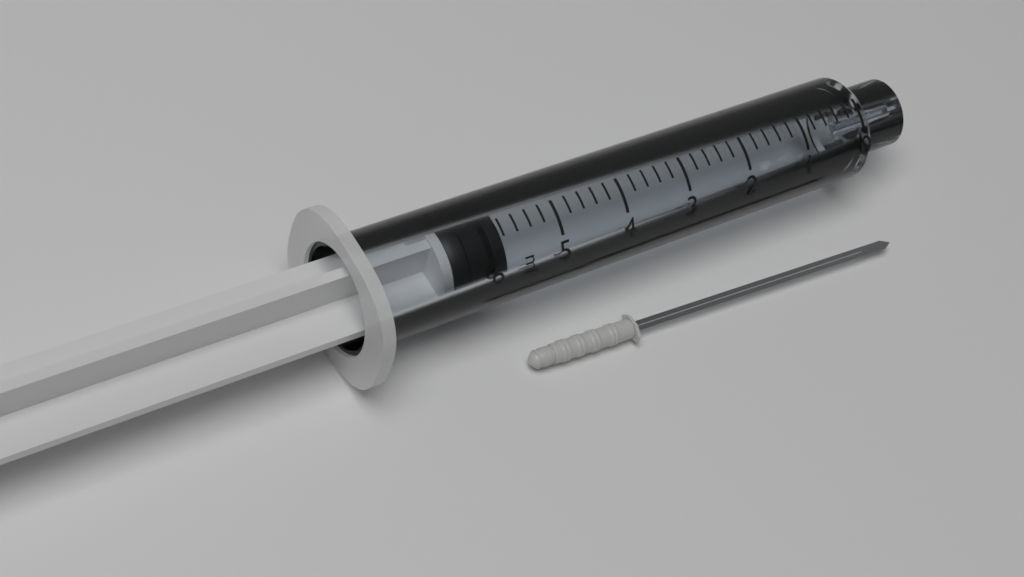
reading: 5.8 ml
